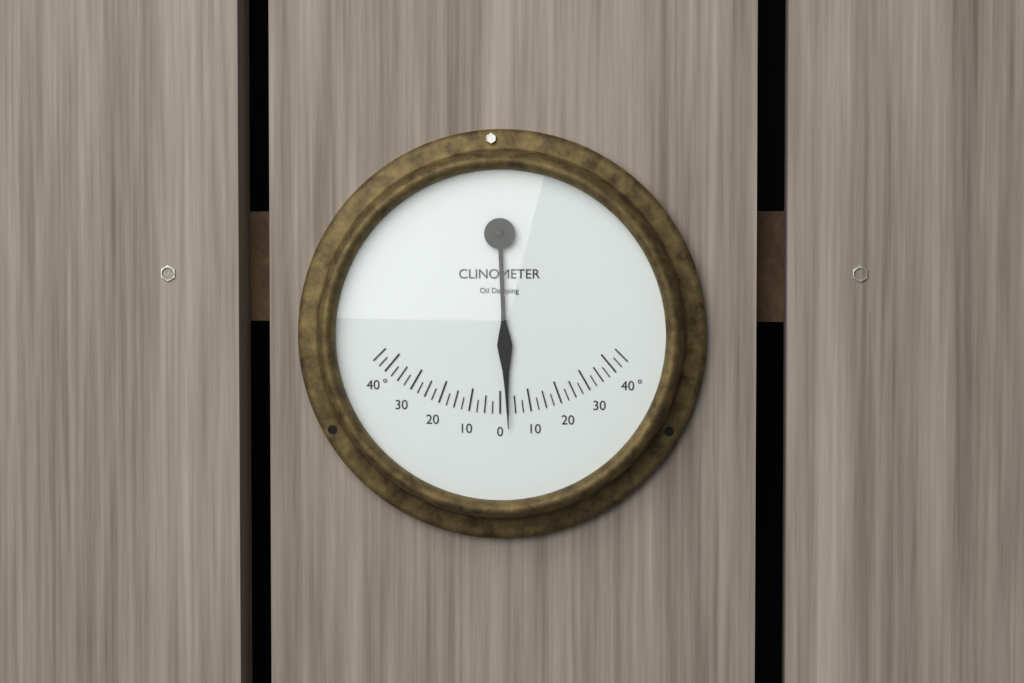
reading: 2.5 °
